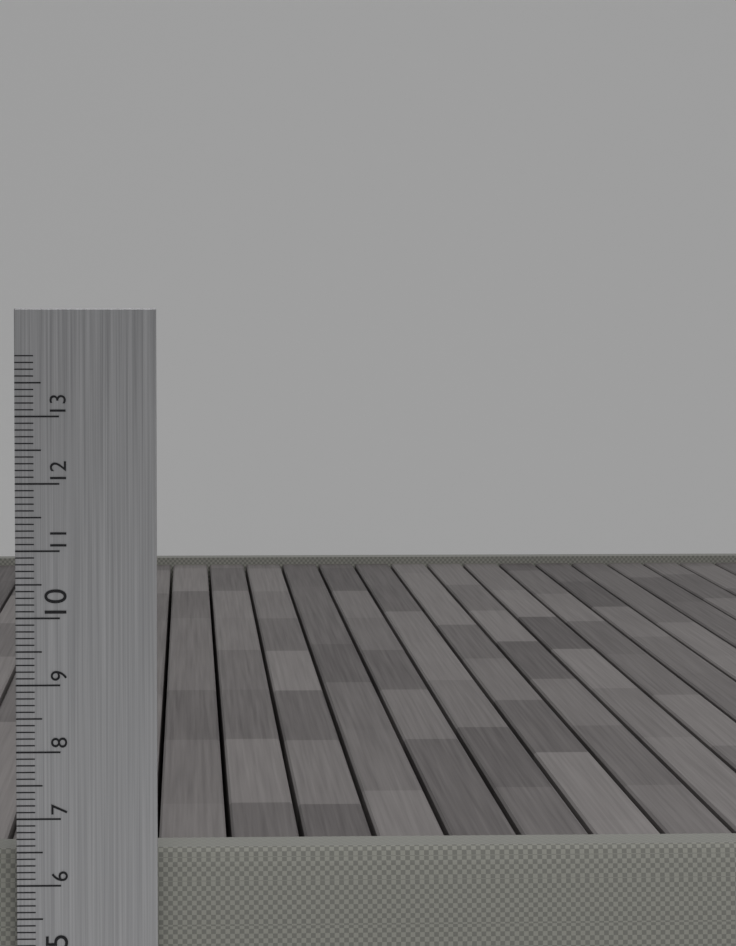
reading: 6.5 cm
